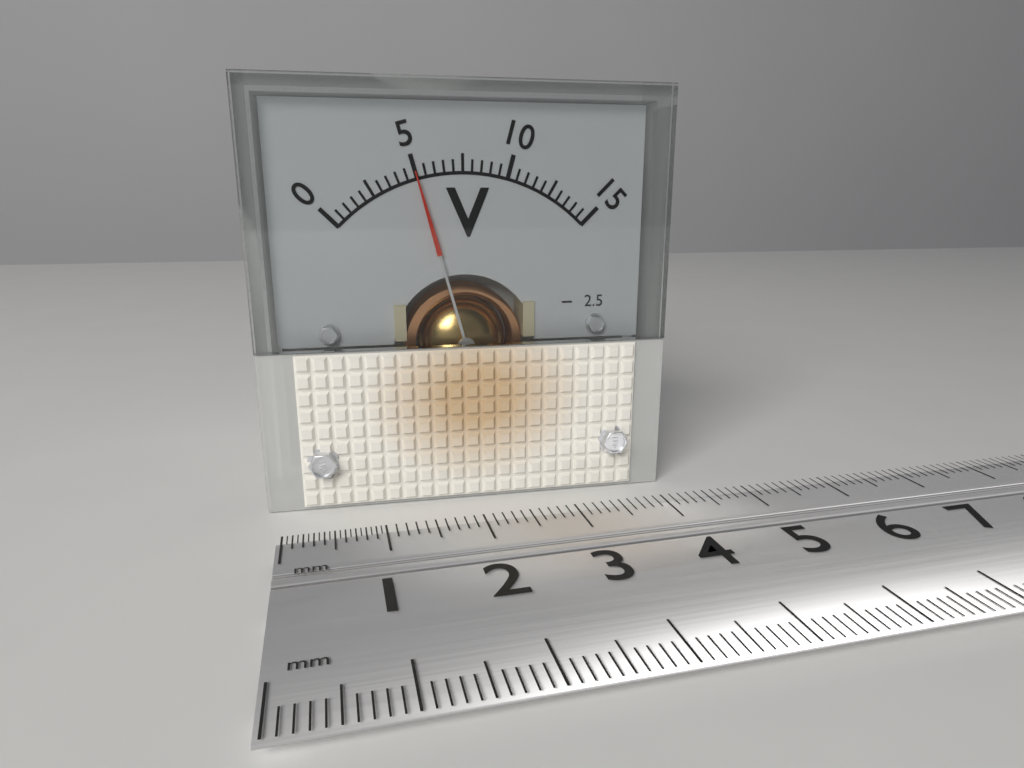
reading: 5.0 V
